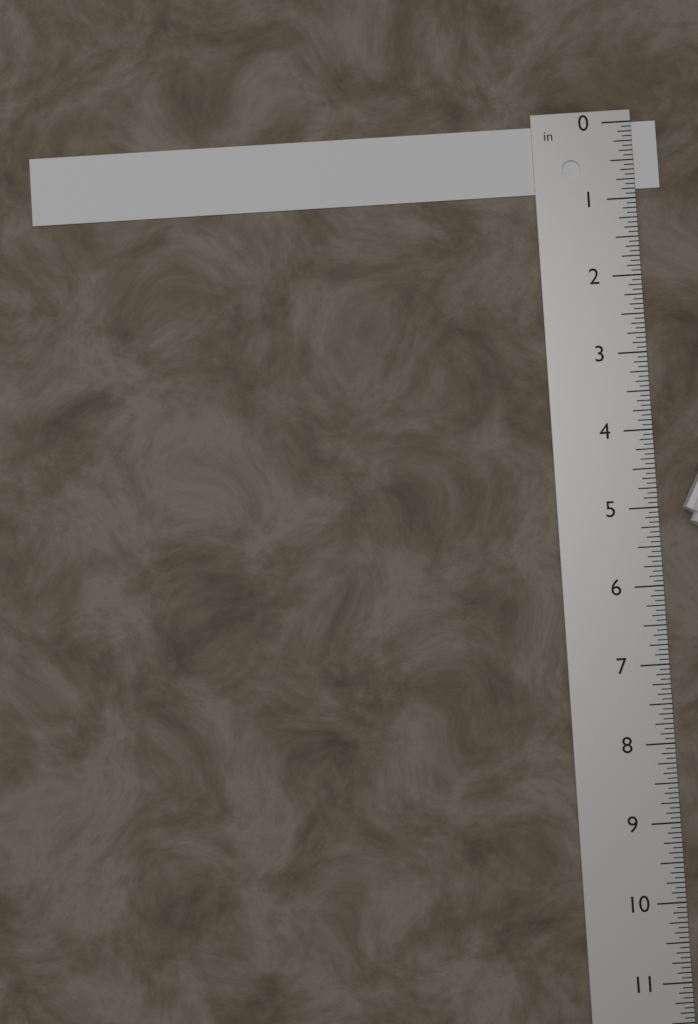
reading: 0.8750 in
